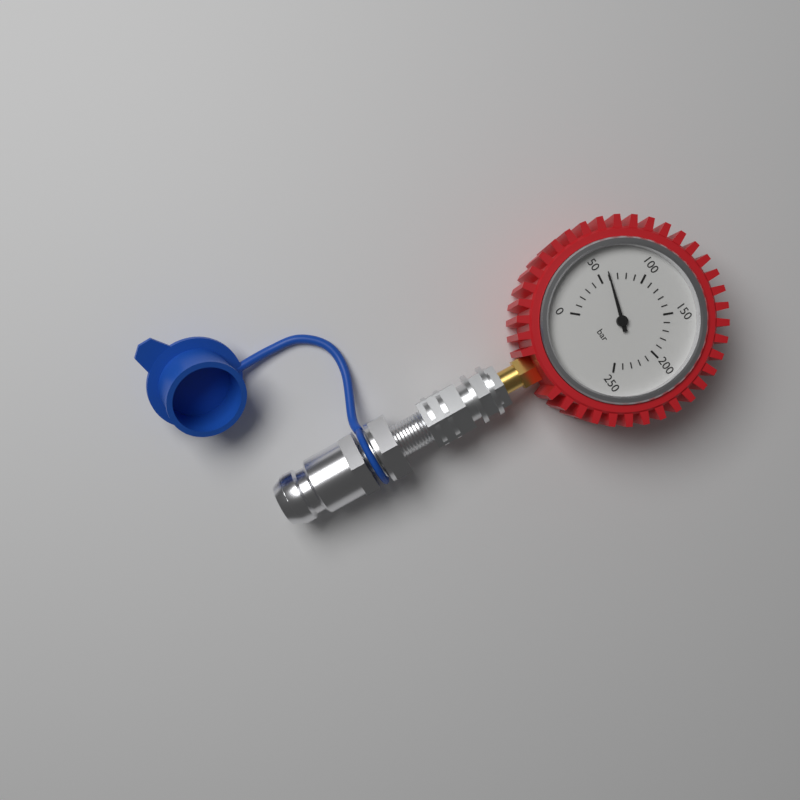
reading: 60 bar
